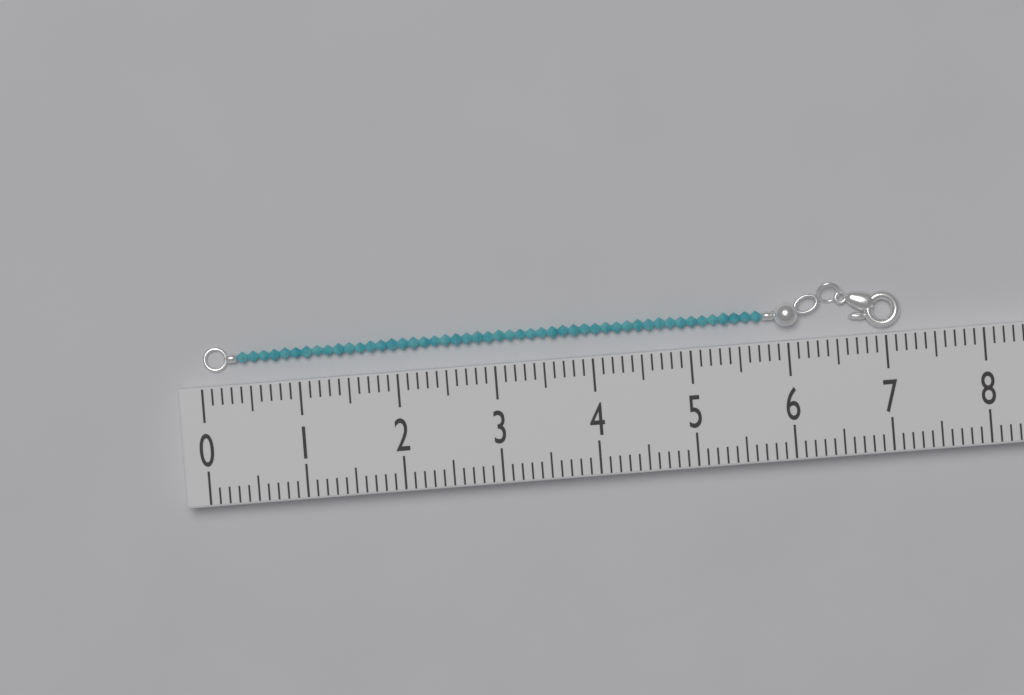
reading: 7.2 (no unit)
